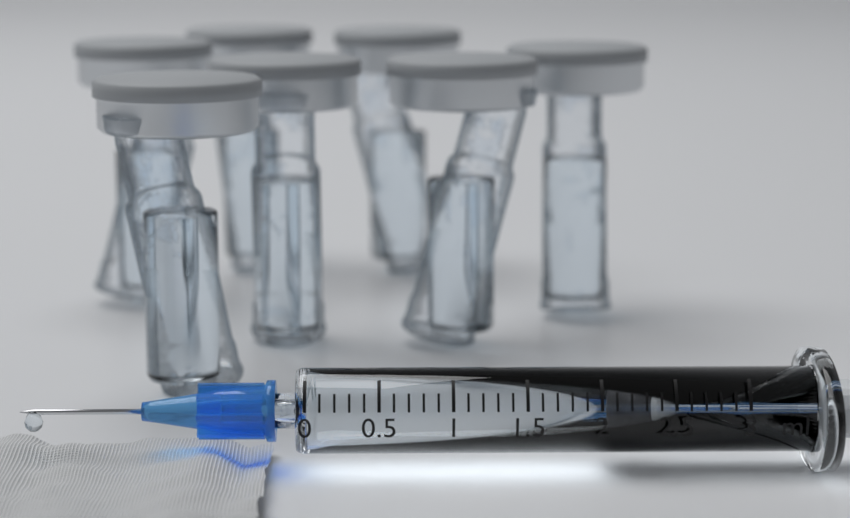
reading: 2.0 ml
